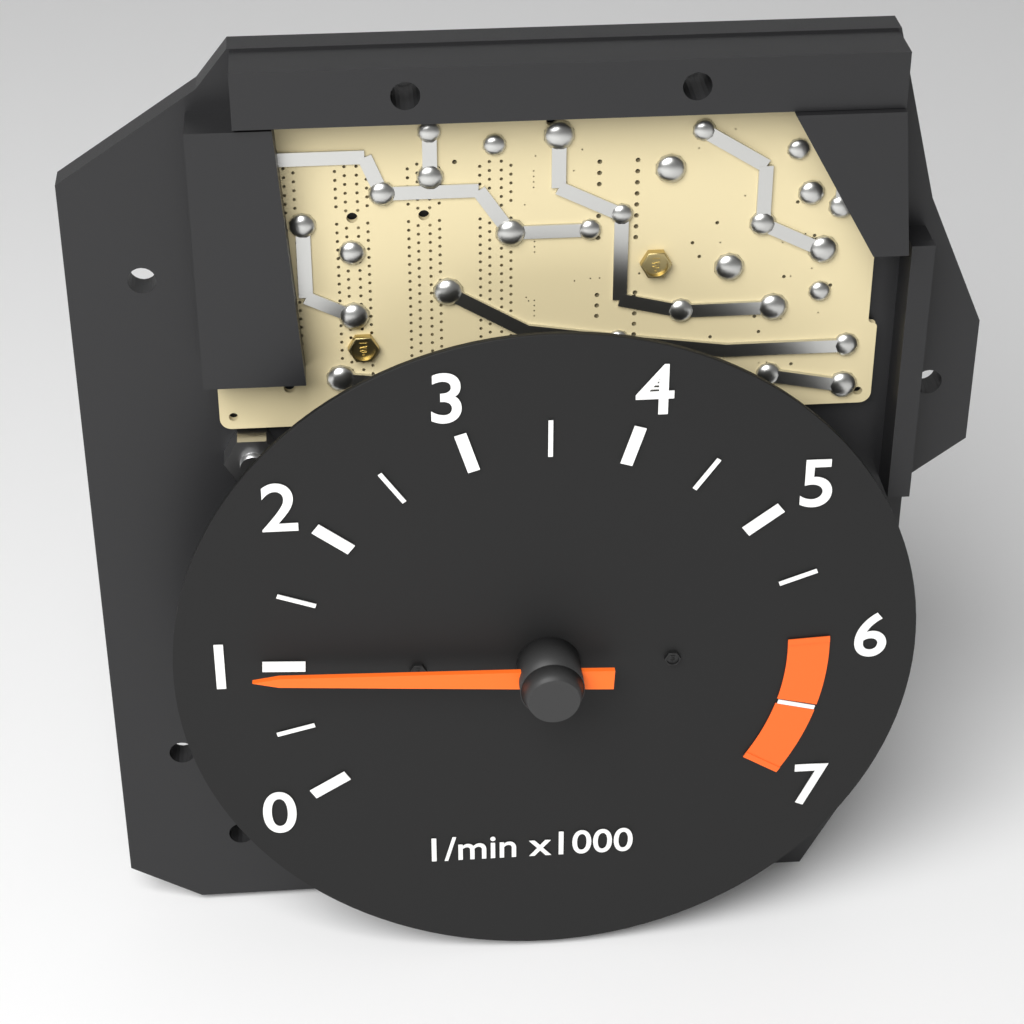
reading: 1000 1/min
